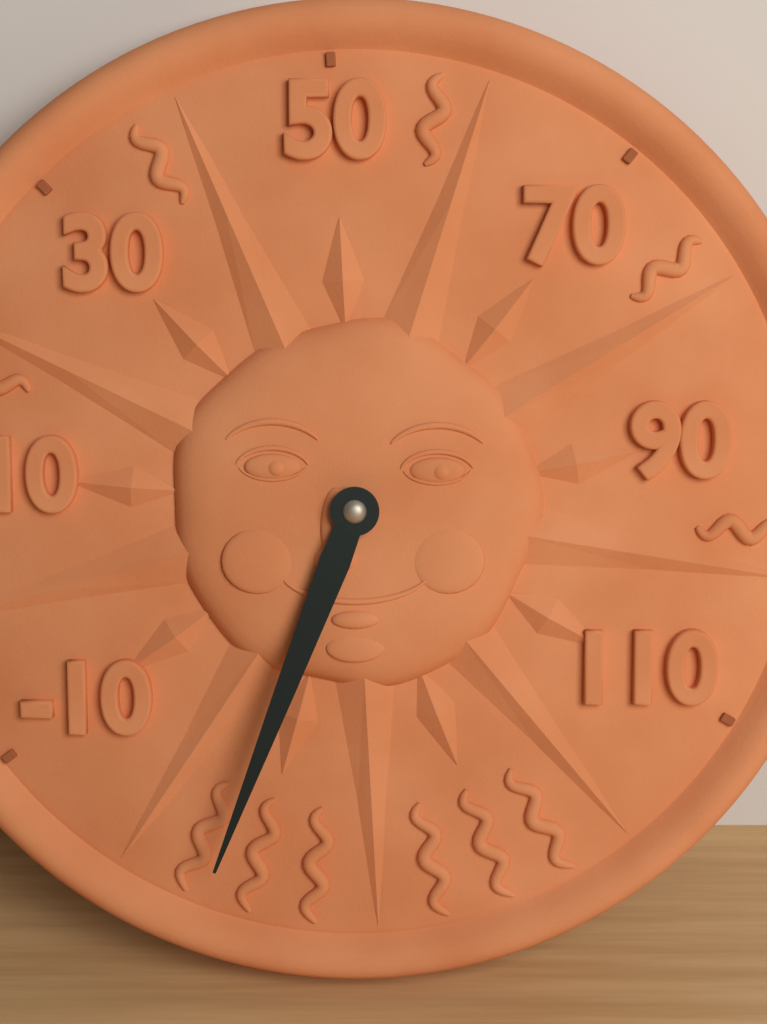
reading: -26 (no unit)
